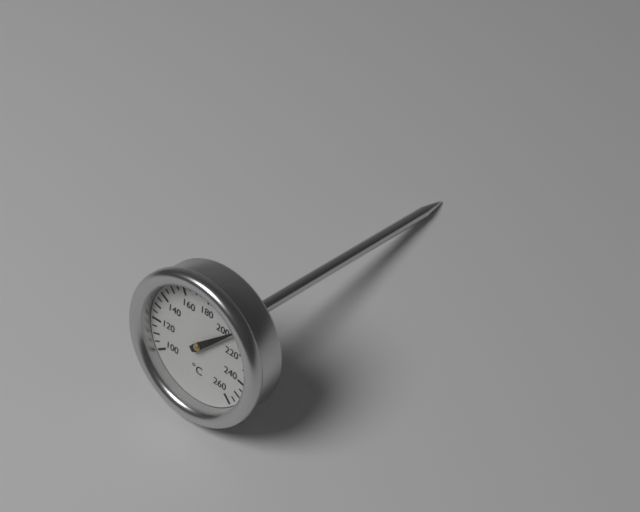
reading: 205 °C
